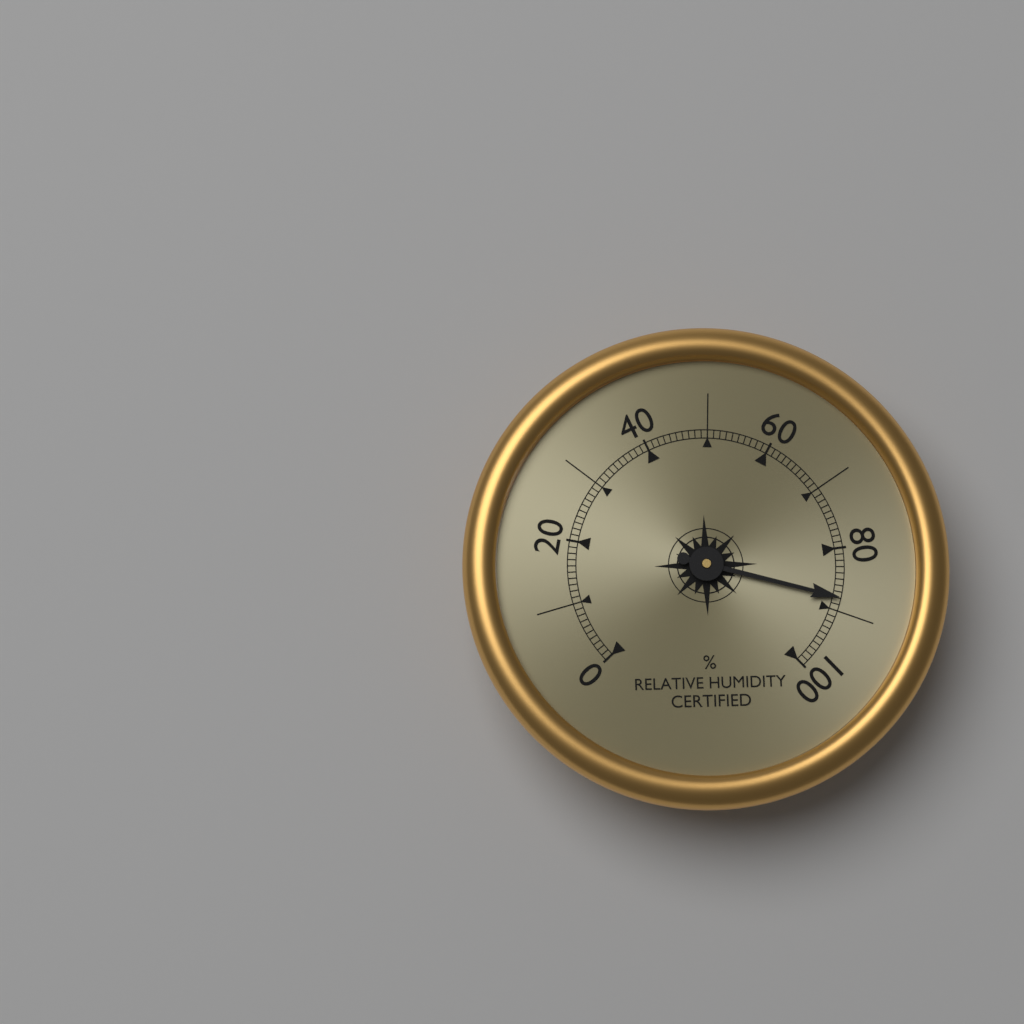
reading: 88 %
